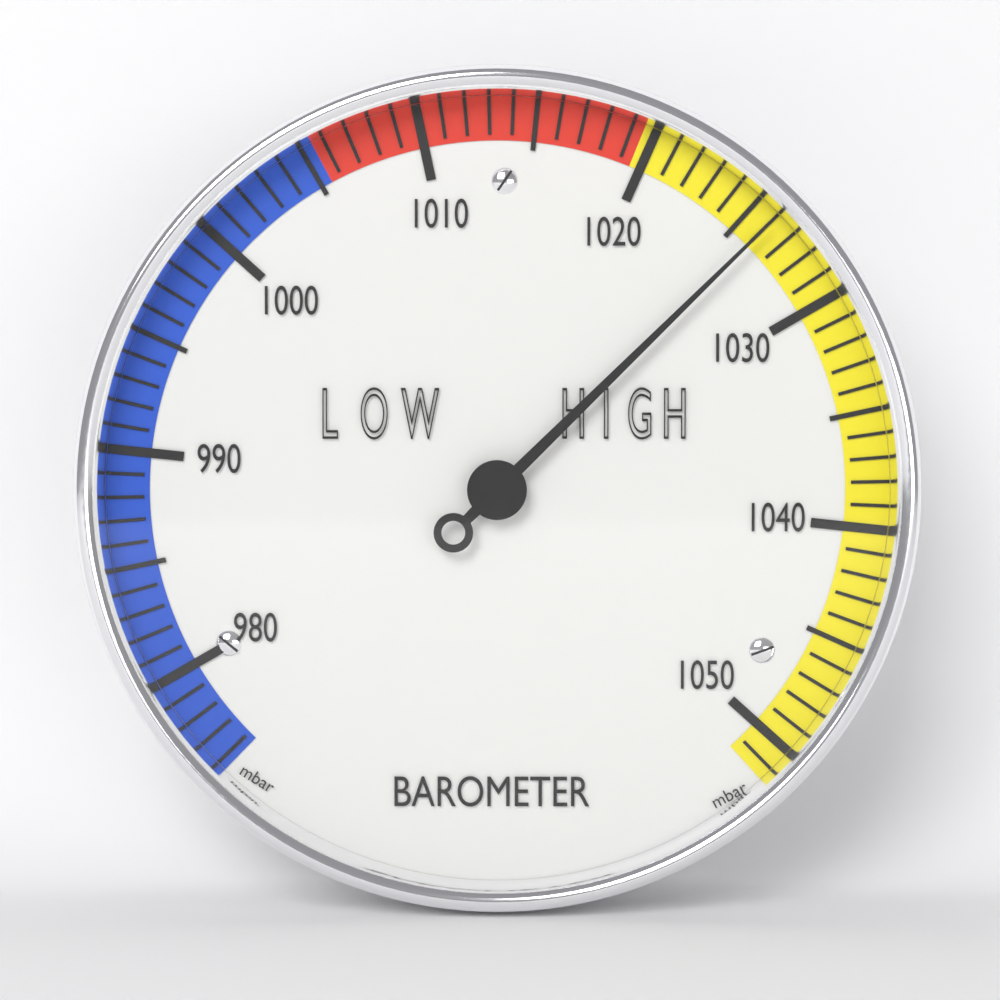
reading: 1026 mbar
